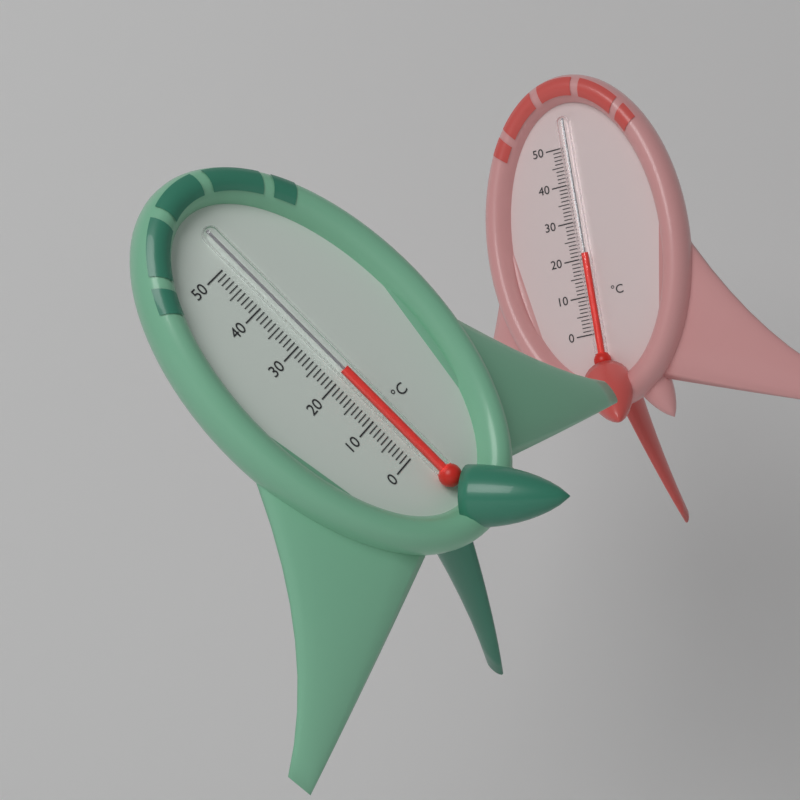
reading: 21 °C
